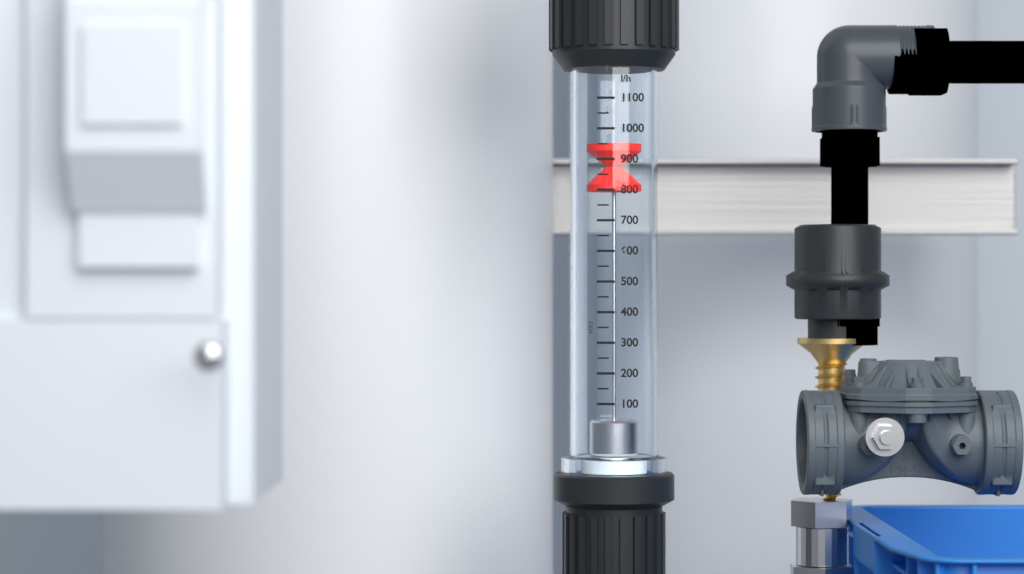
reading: 880 l/h
